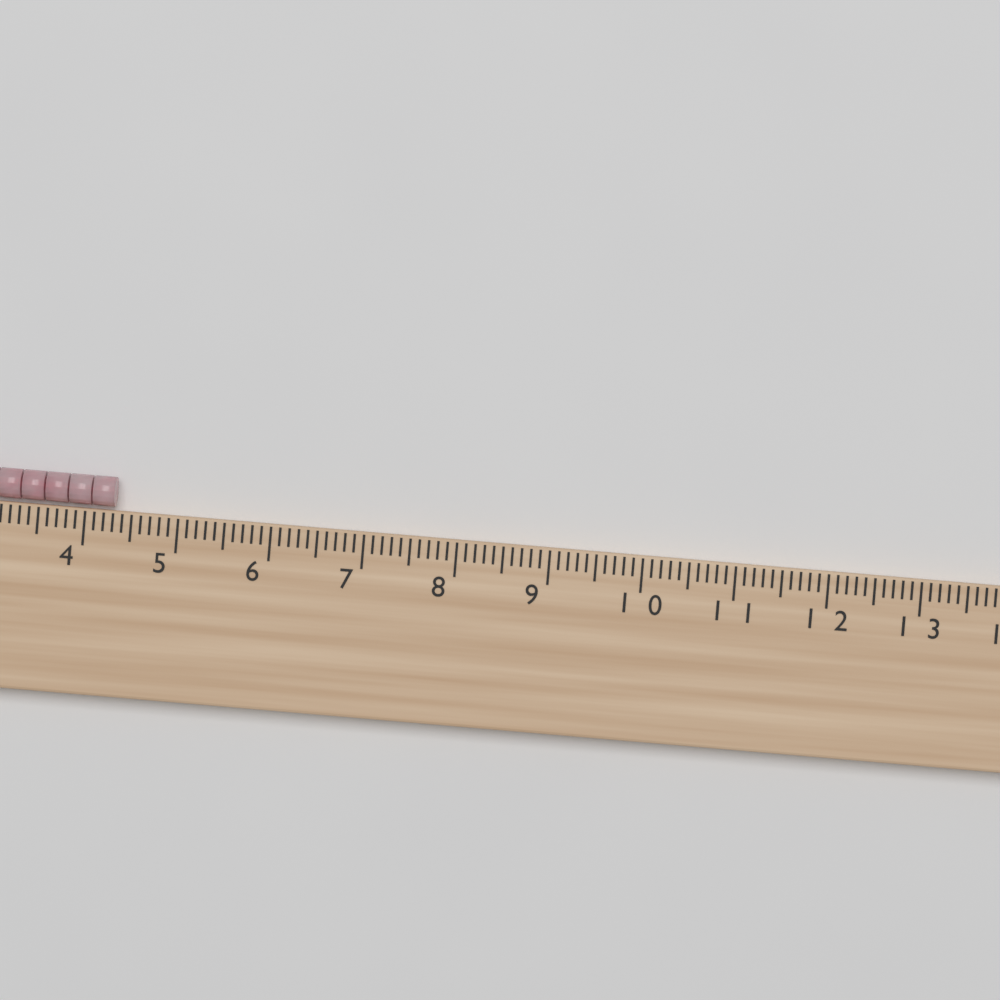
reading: 4.3 cm
